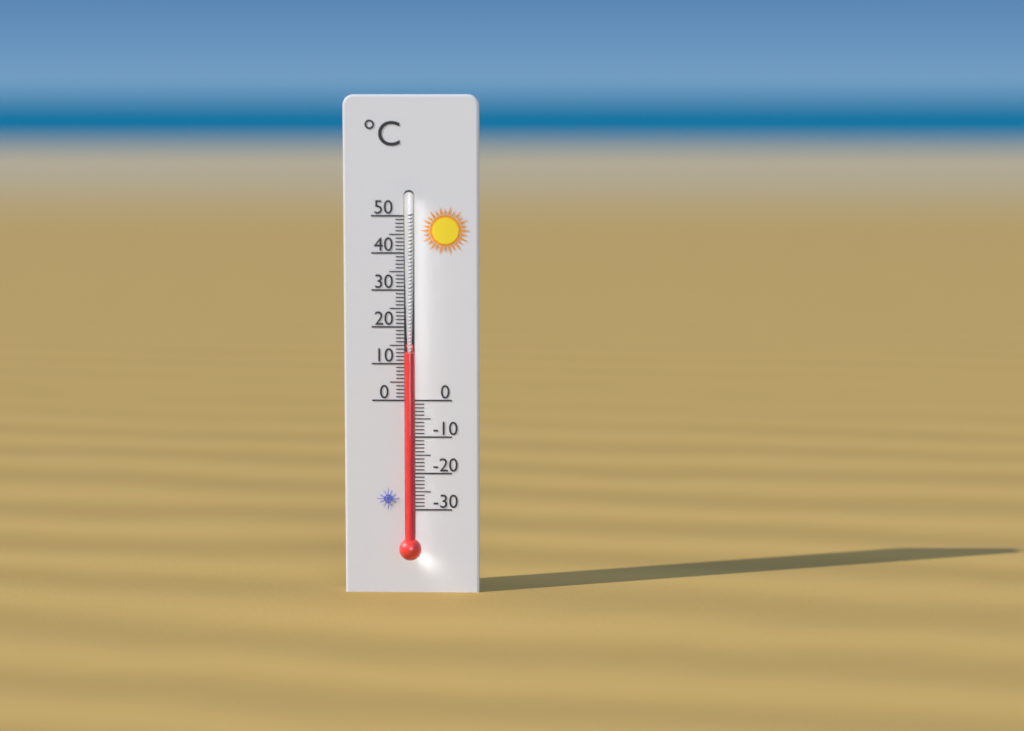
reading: 13 °C
